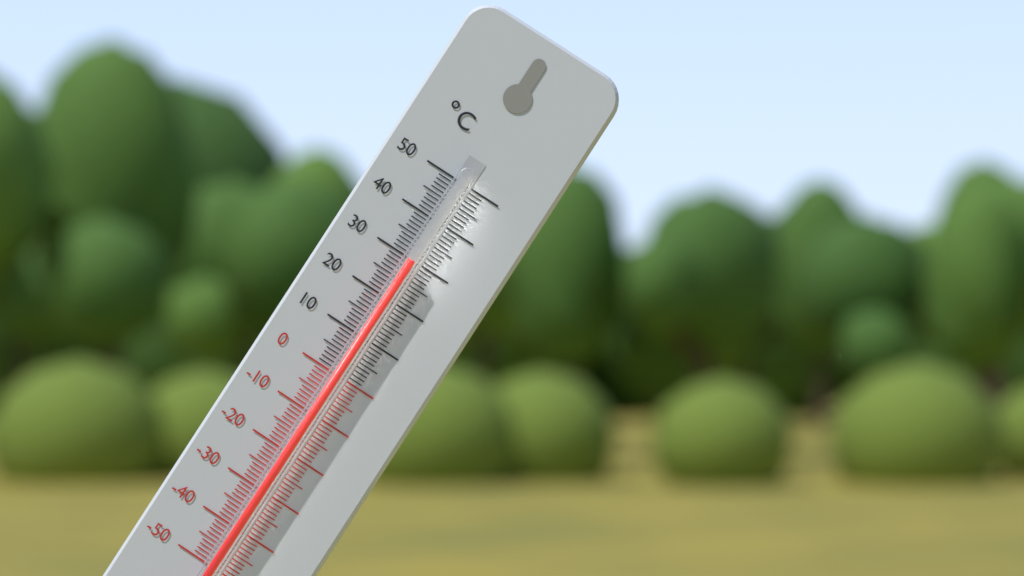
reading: 30 °C
